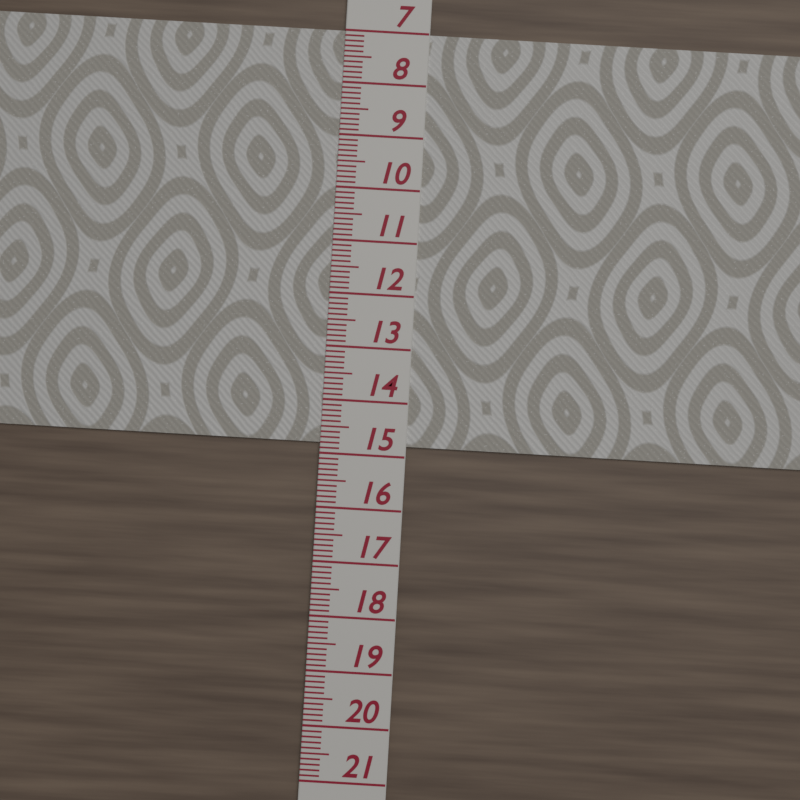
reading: 14.8 (no unit)
